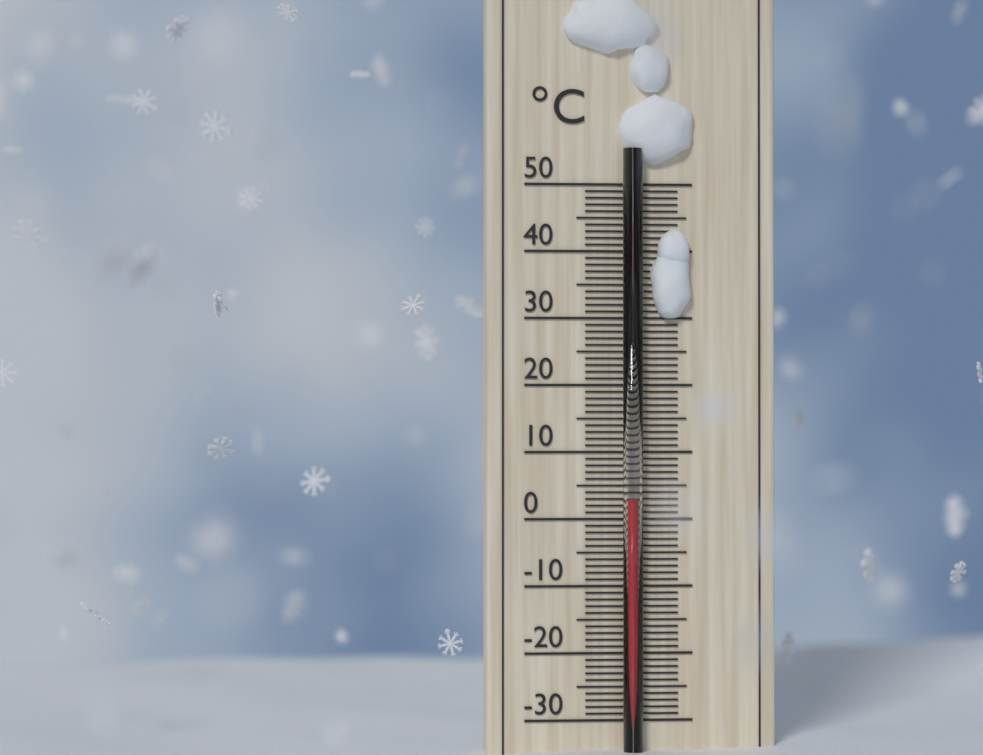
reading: 3 °C
